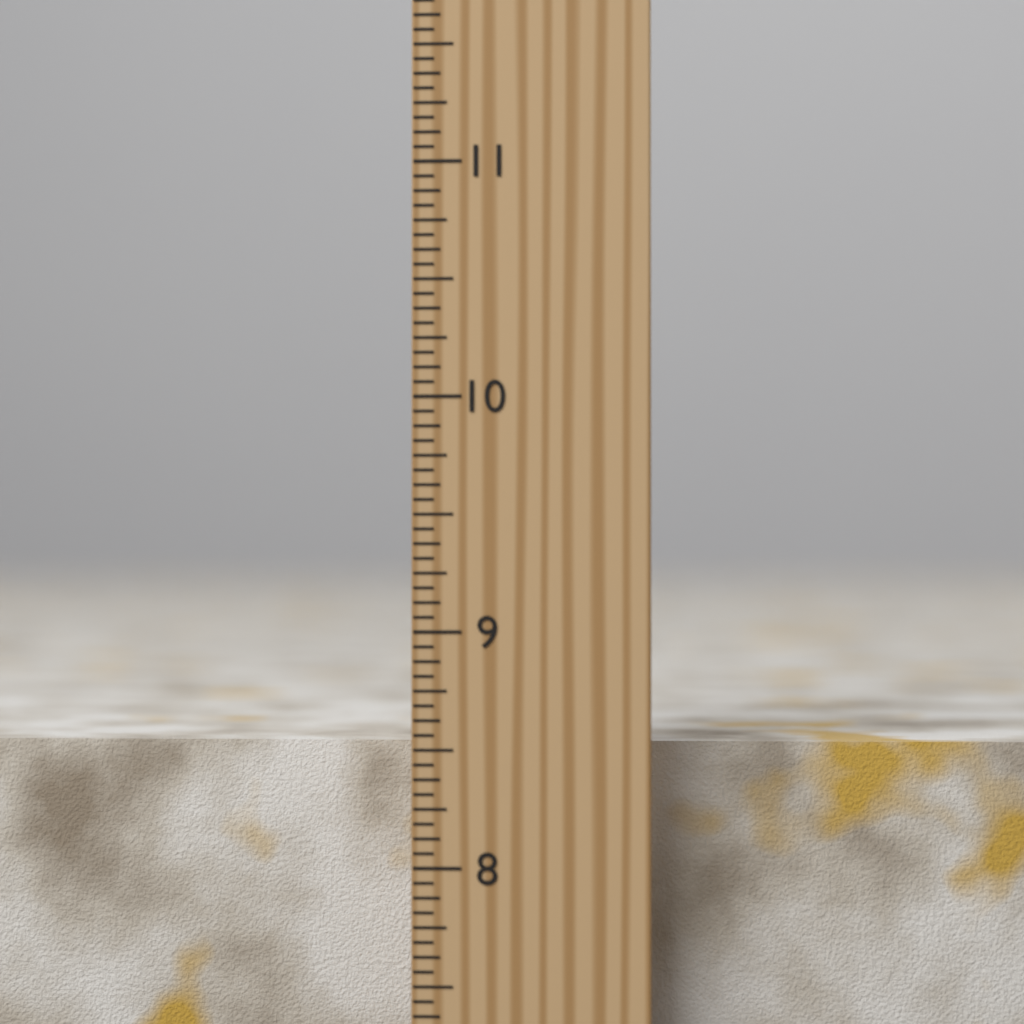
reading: 8.5000 inch
